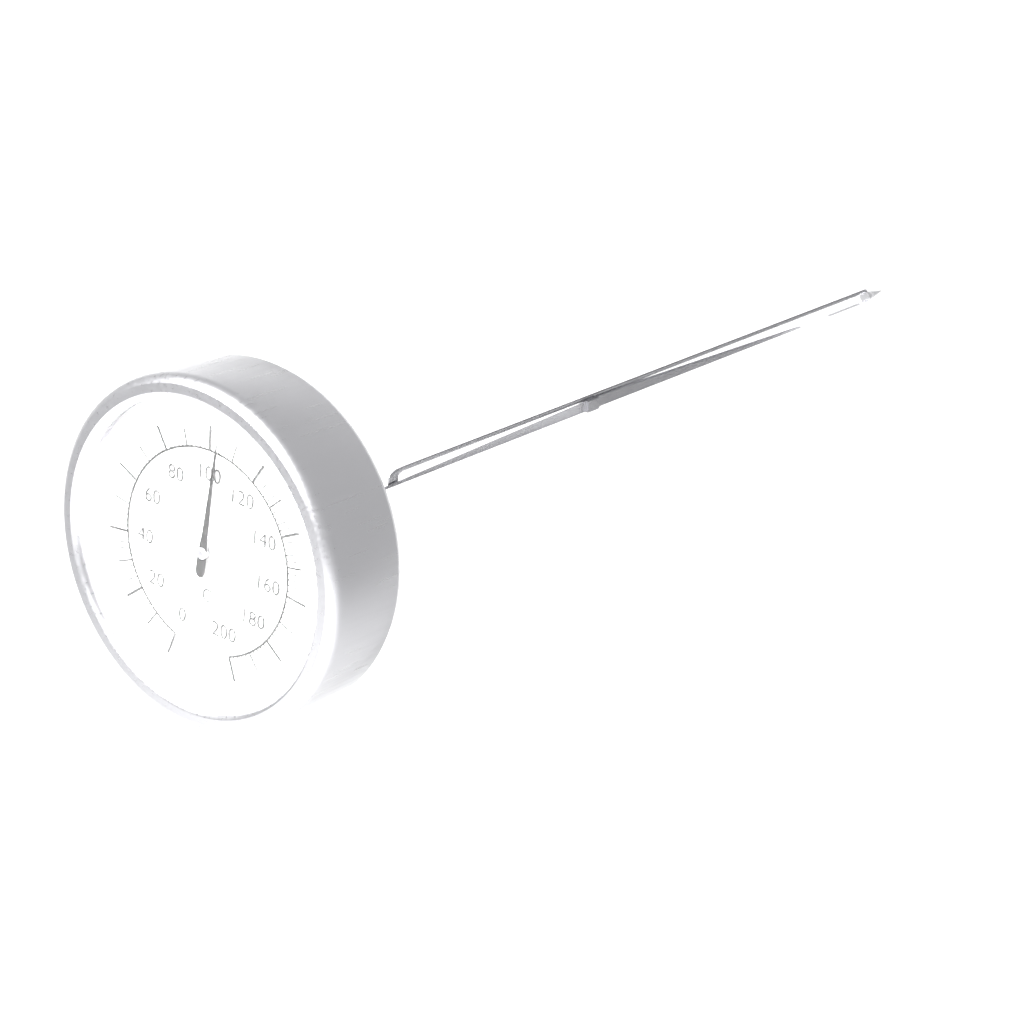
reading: 104 °C
